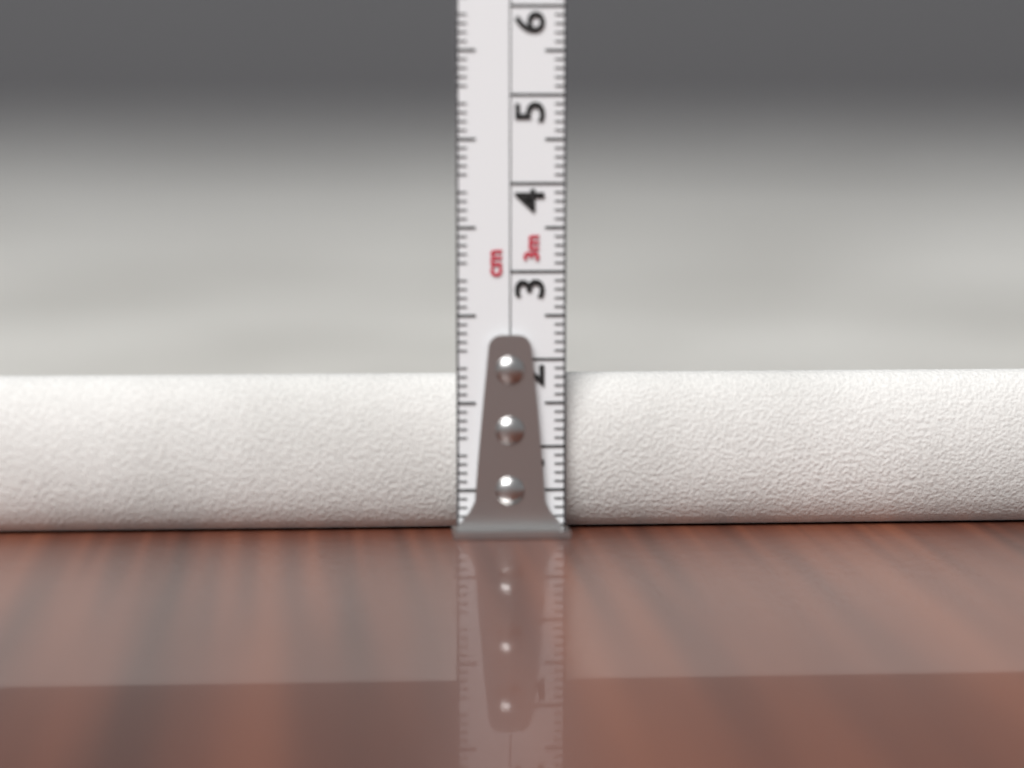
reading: 1.8 cm
